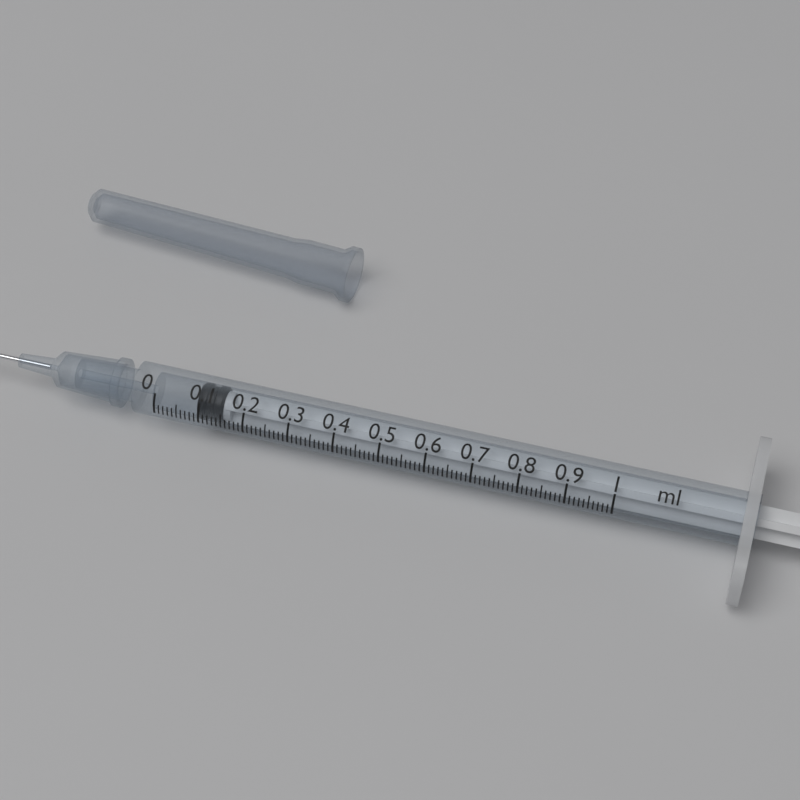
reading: 0.09 ml
